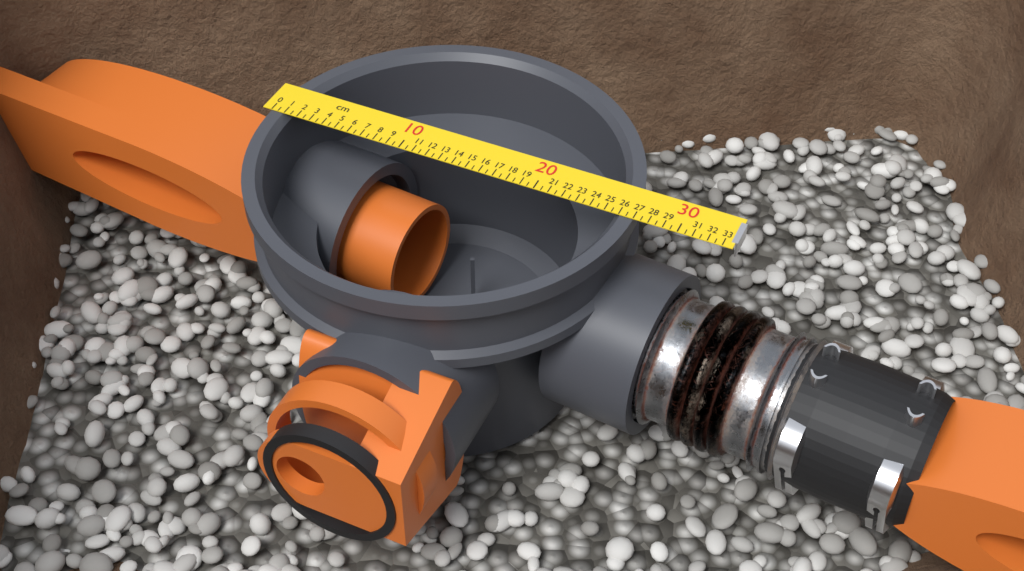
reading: 27.0 cm
